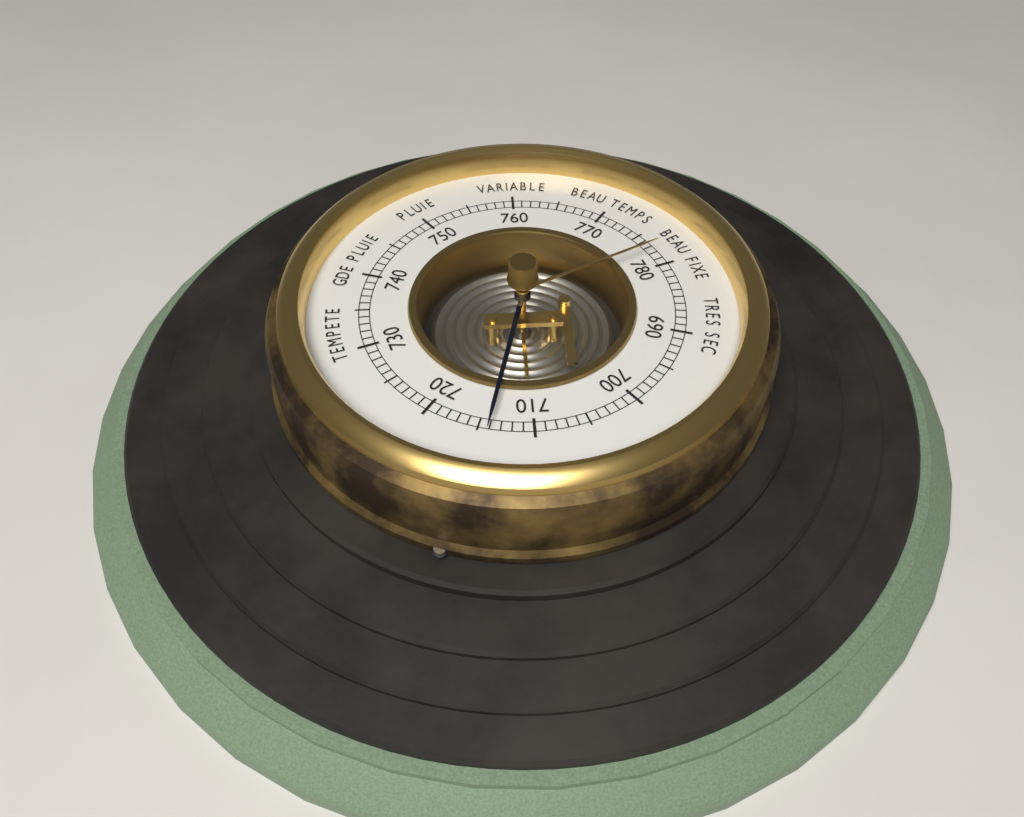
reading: 714 (no unit)
